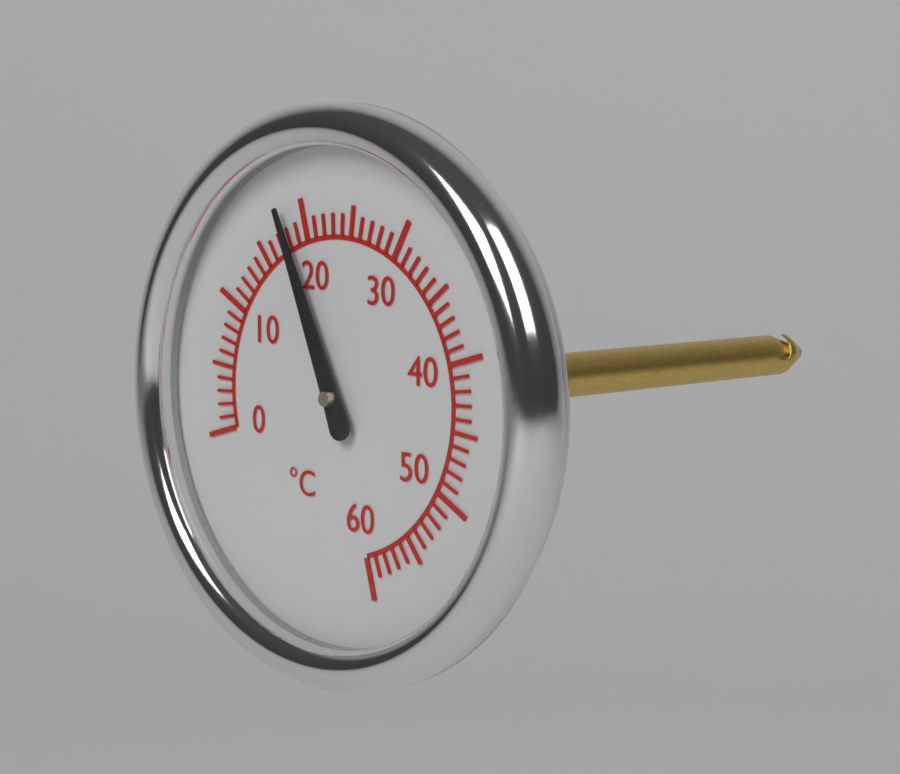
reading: 18 °C
